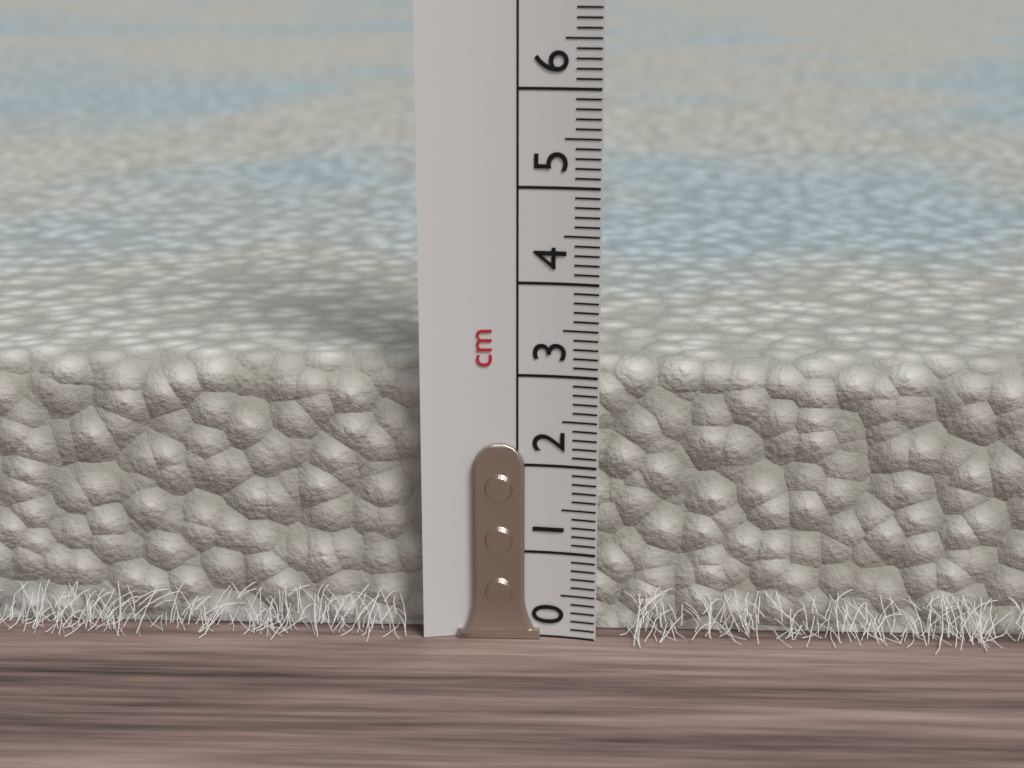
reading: 3.1 cm
